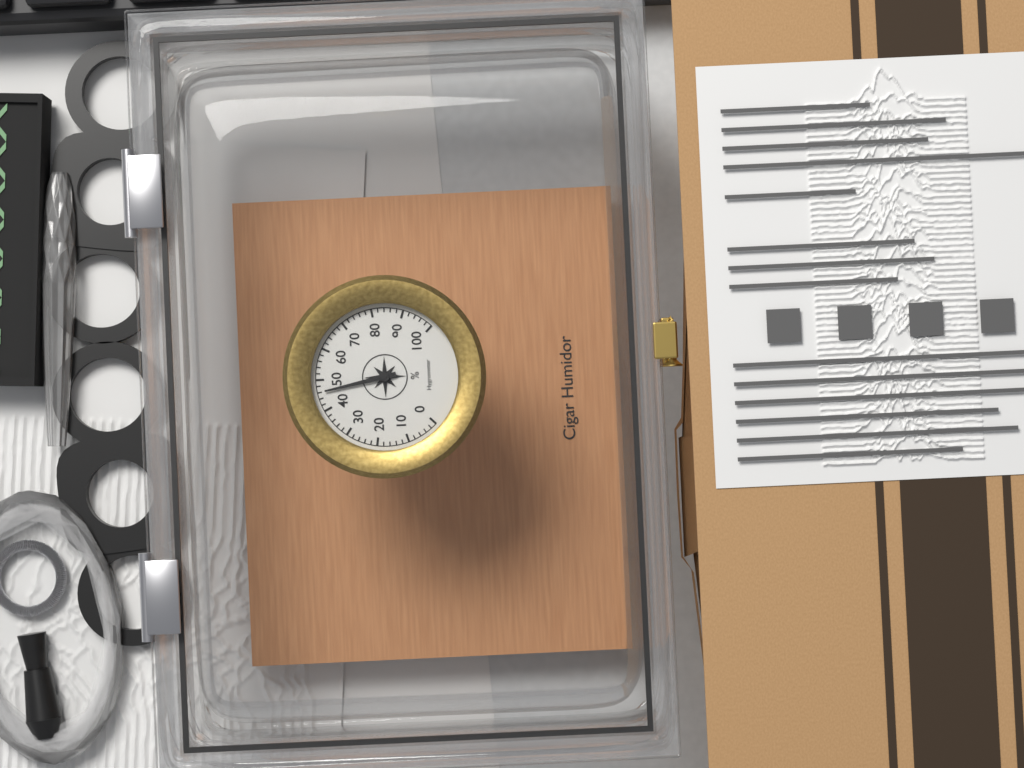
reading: 46 %
